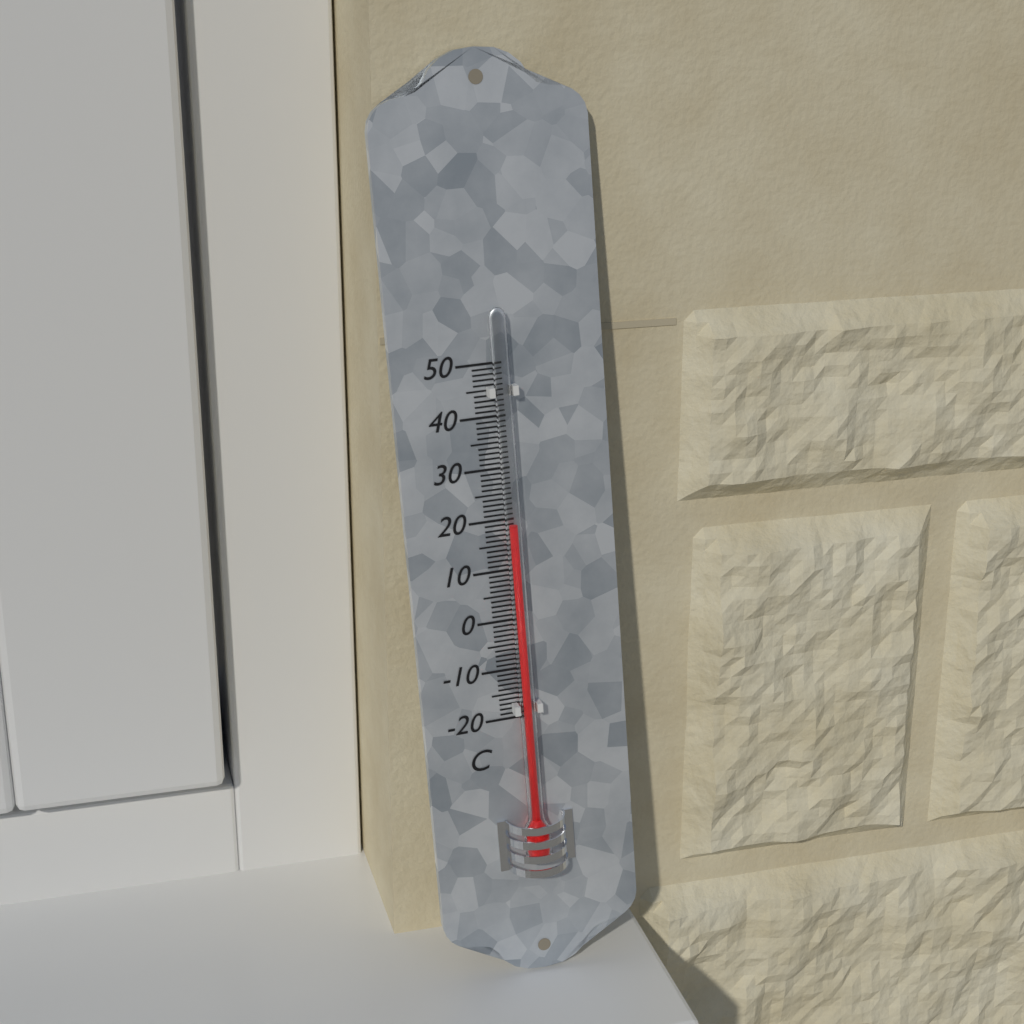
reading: 19 °C
